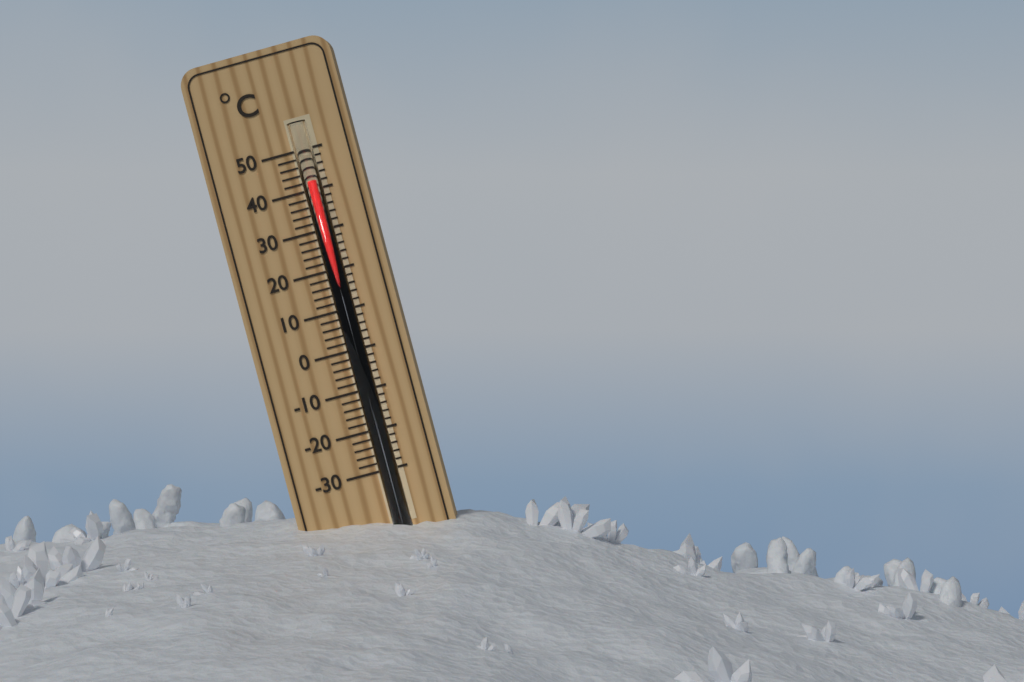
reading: 42 °C
